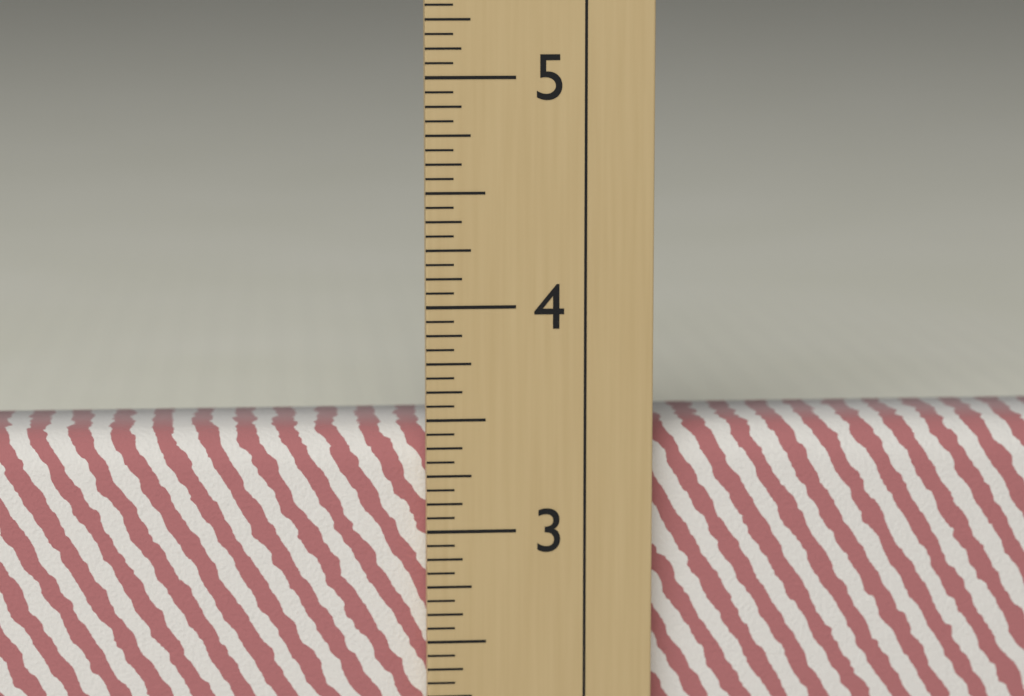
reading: 3.4375 in
